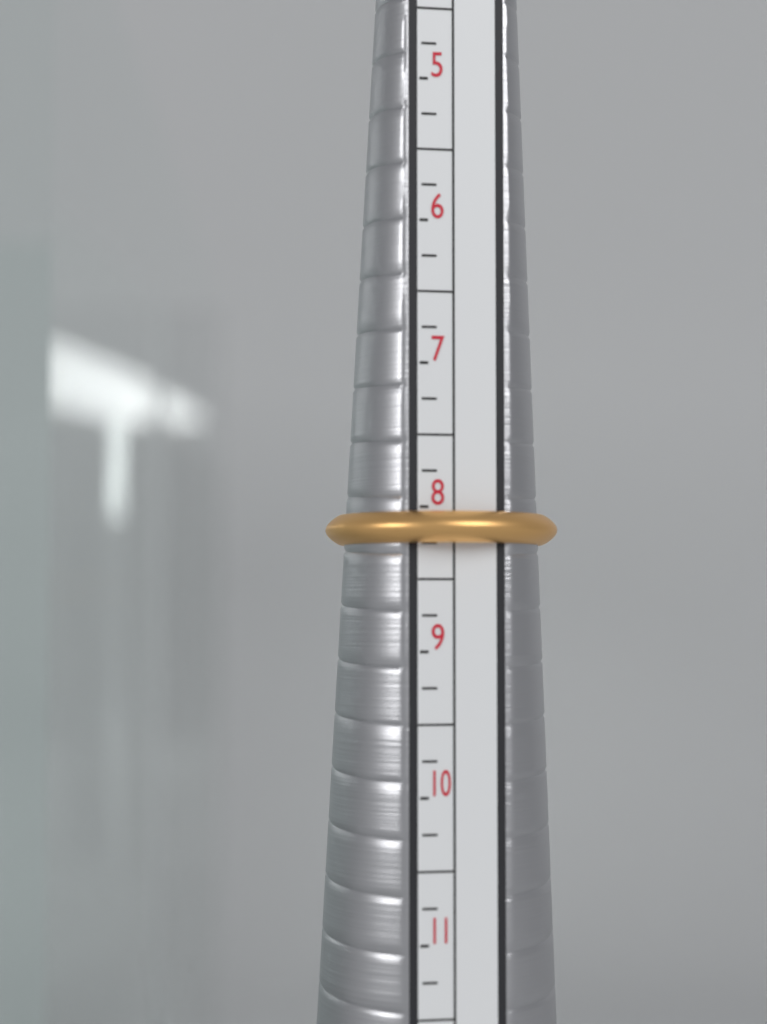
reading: 8.25 (no unit)
